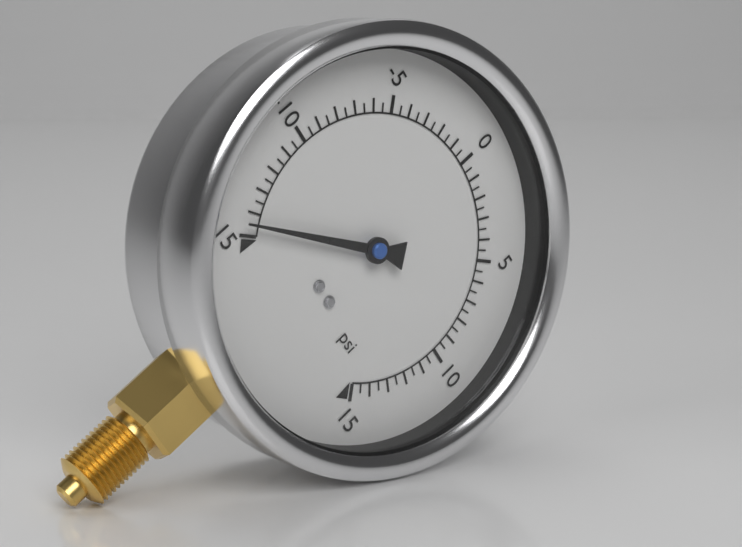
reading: -14.5 psi
